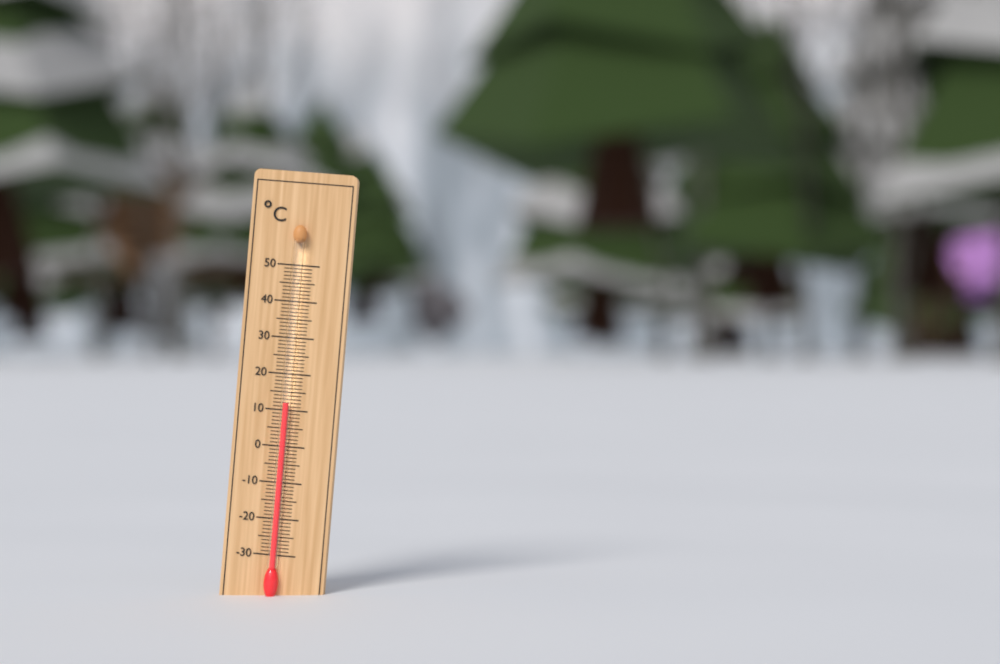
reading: 12 °C
